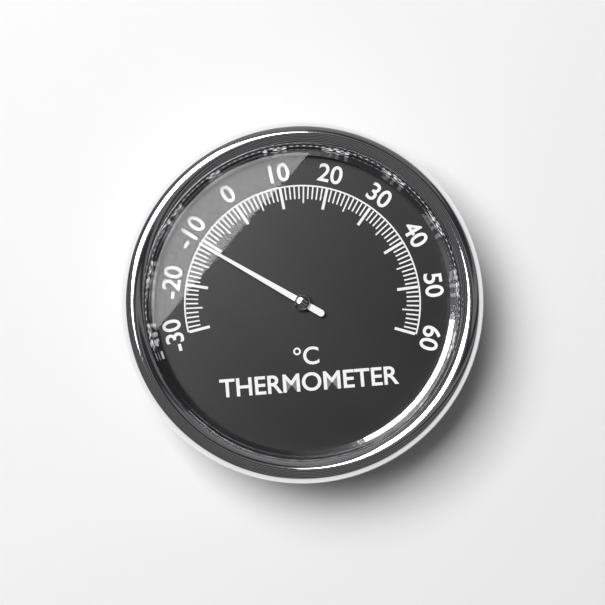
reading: -11 °C
